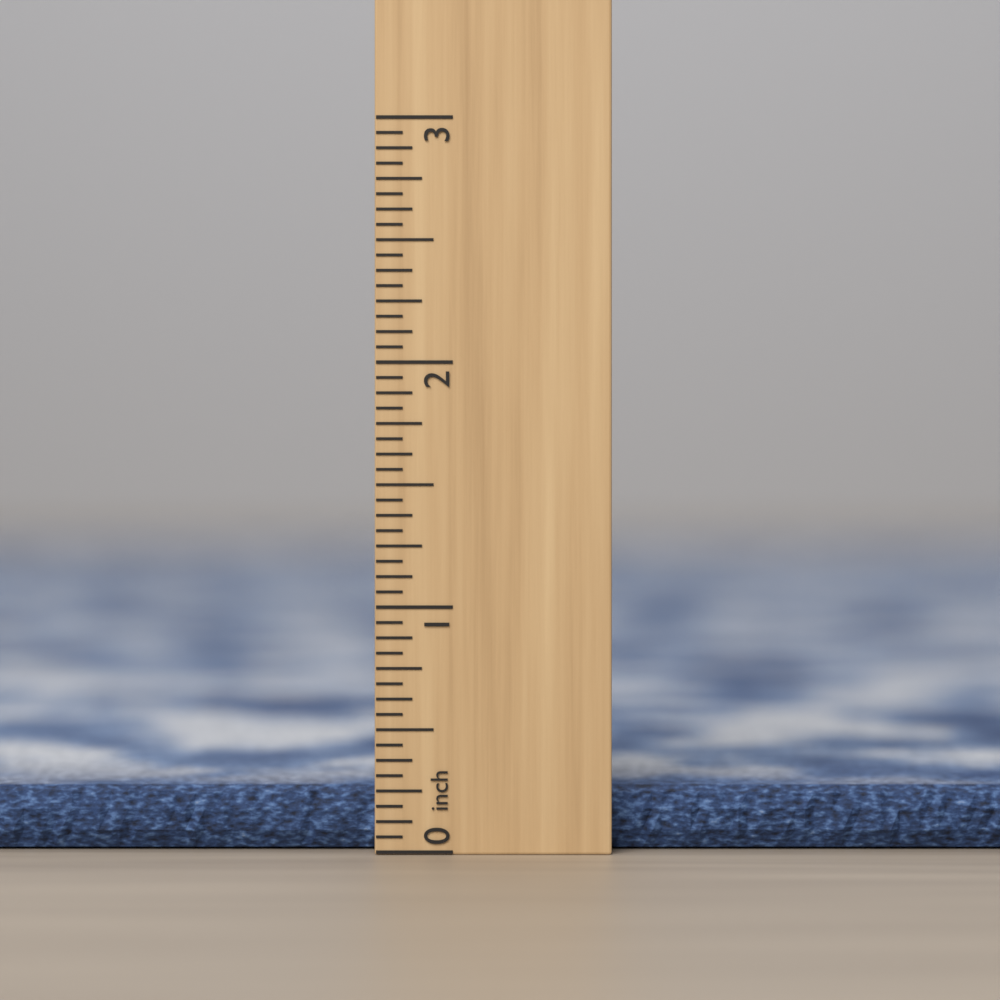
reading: 0.2500 inch
